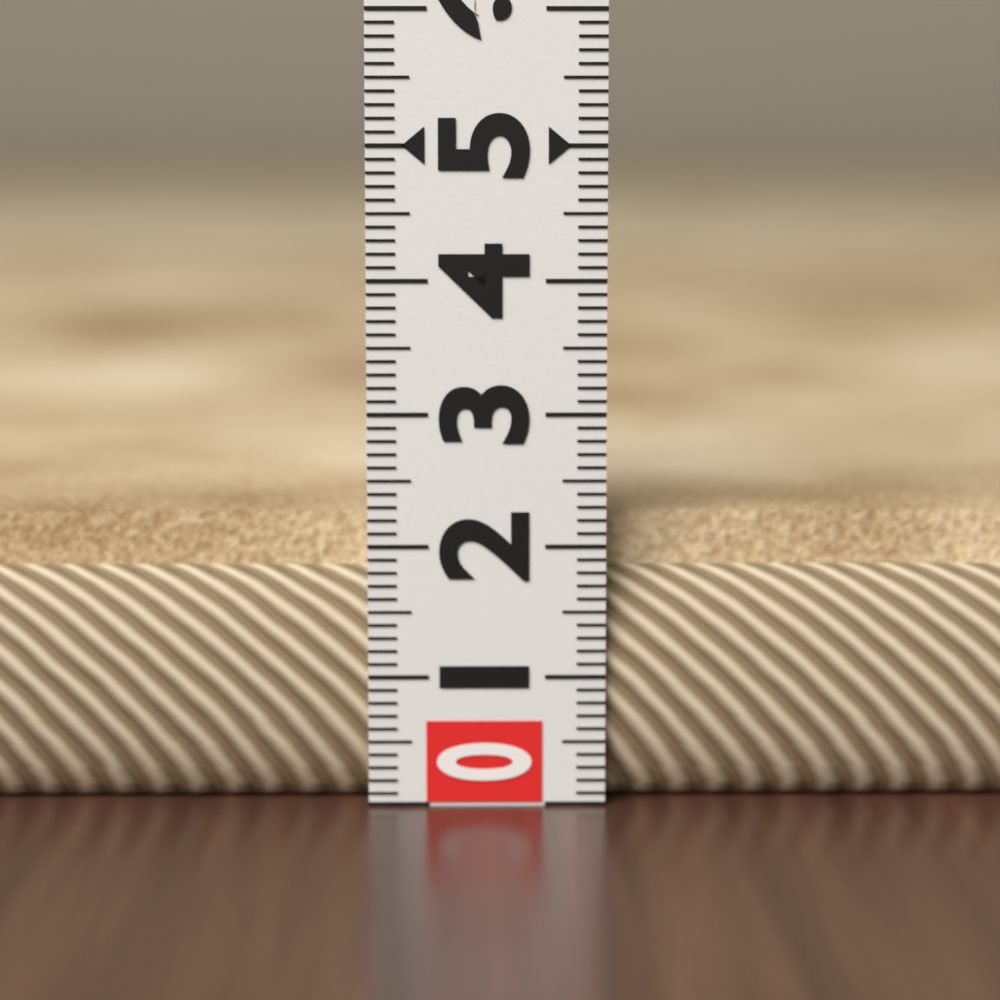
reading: 2.2 (no unit)
